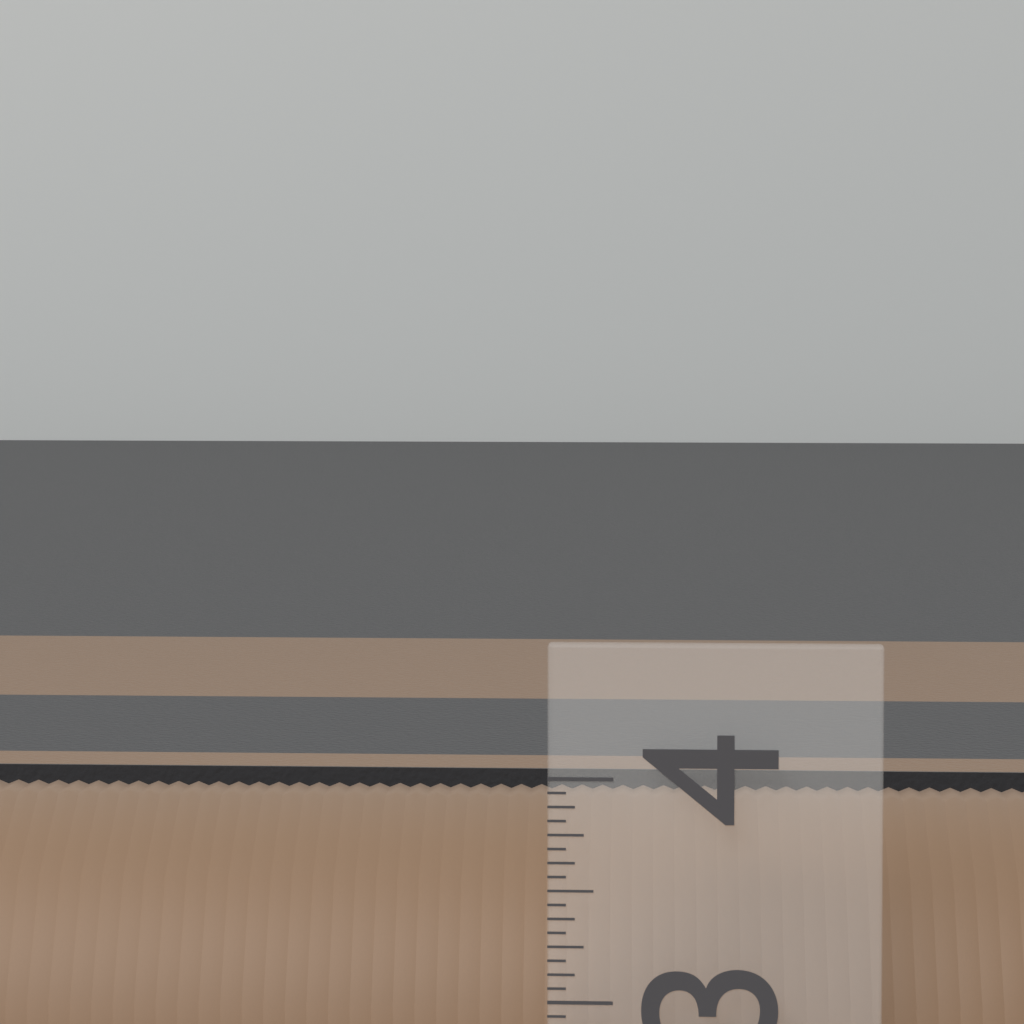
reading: 3.8125 (no unit)
